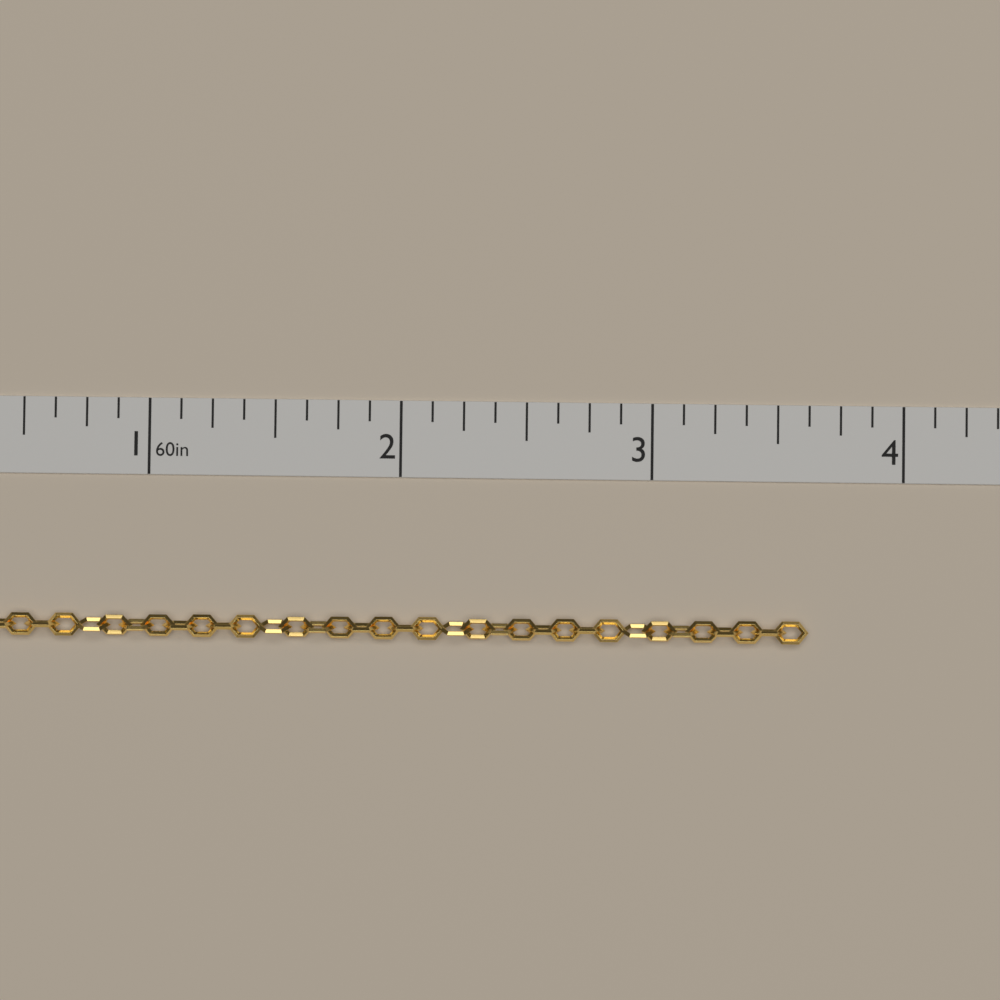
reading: 3.625 in
